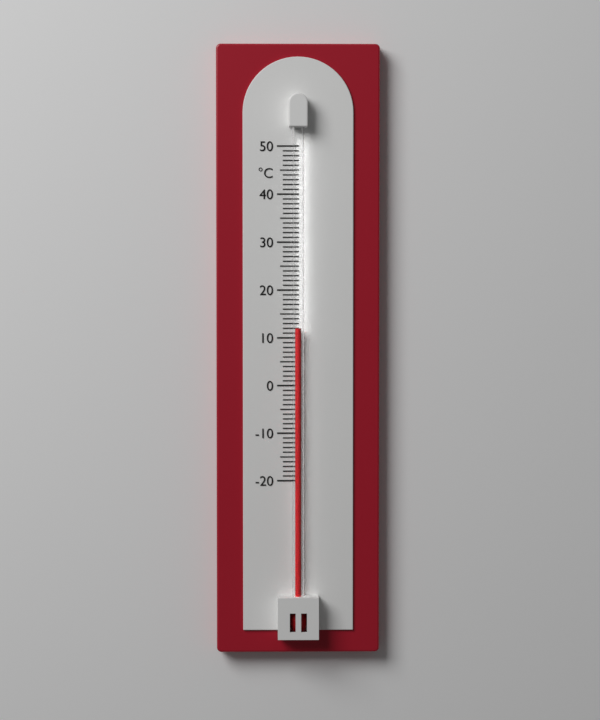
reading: 12 °C
